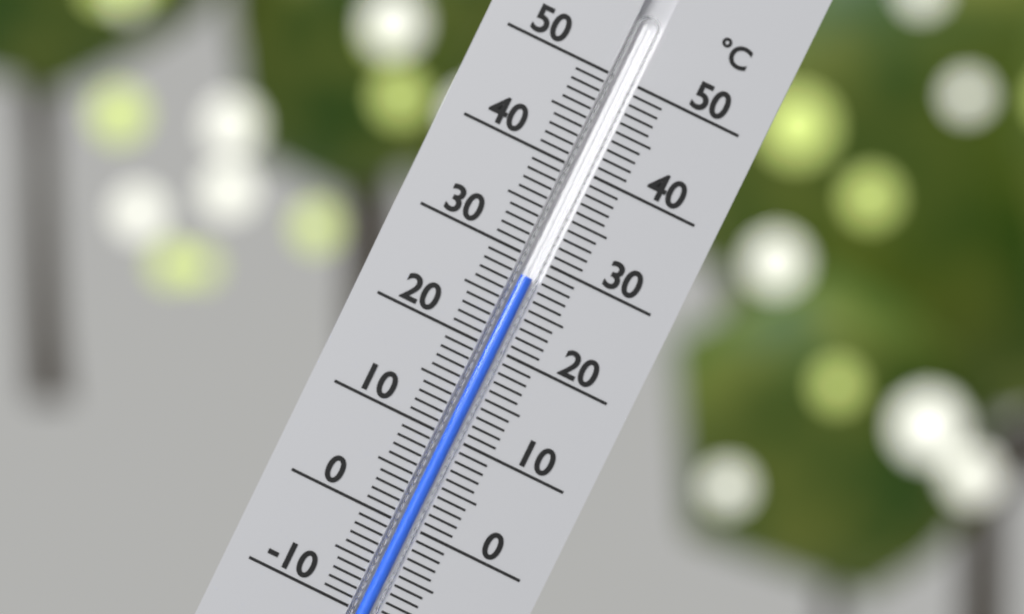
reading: 28 °C
